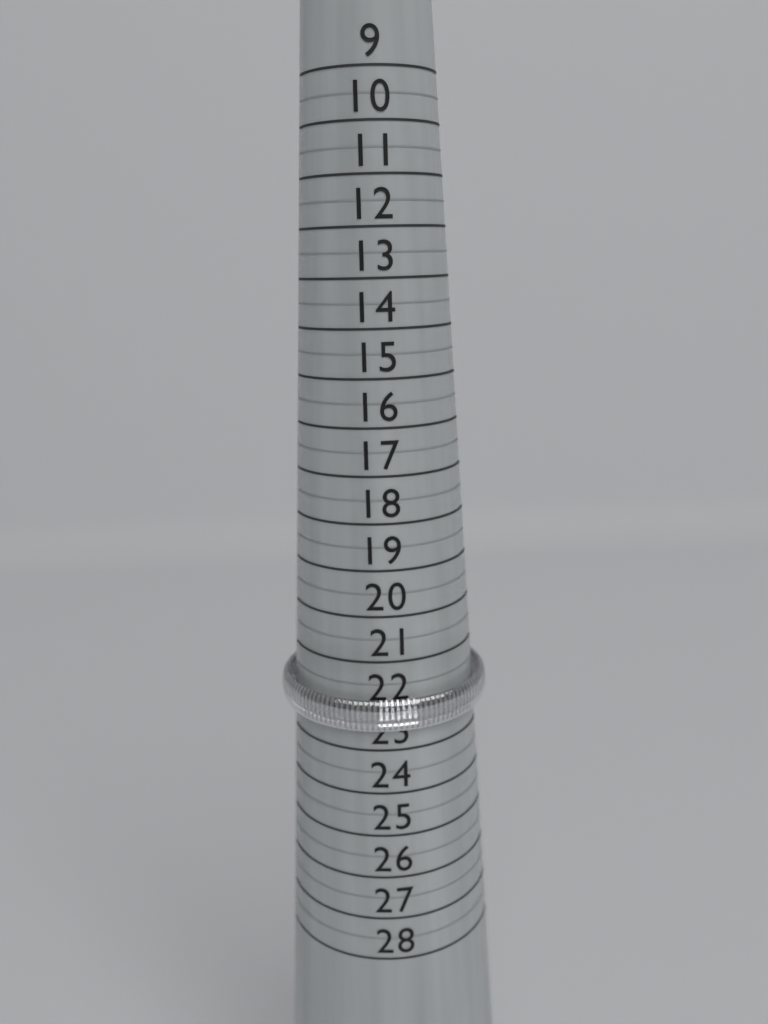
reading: 22.5 (no unit)
